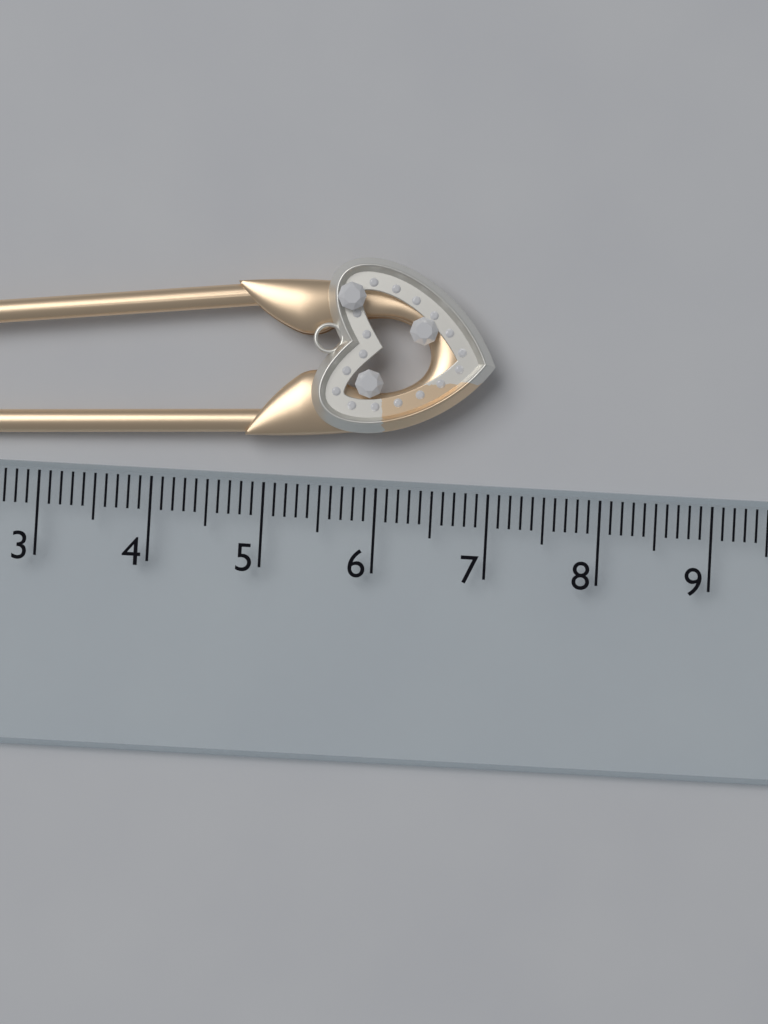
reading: 7.0 cm
